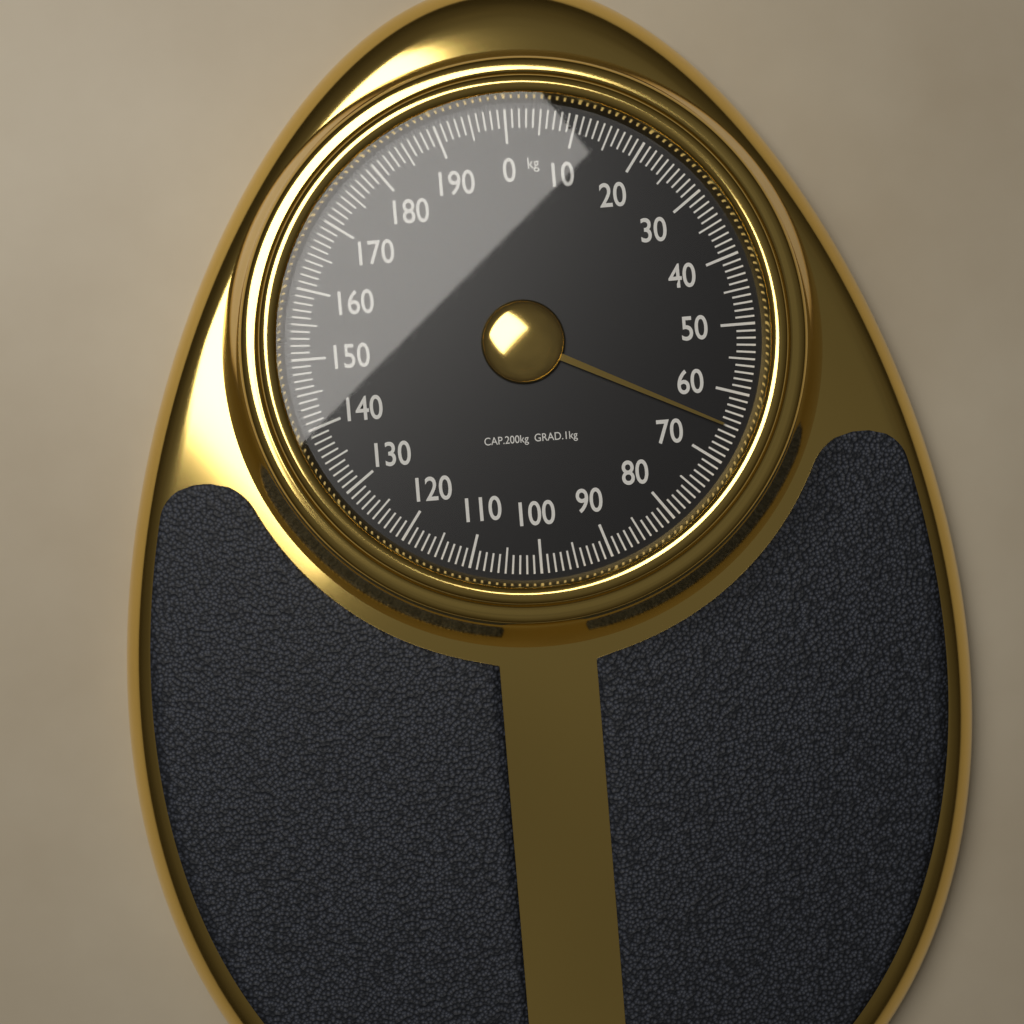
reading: 65 kg
